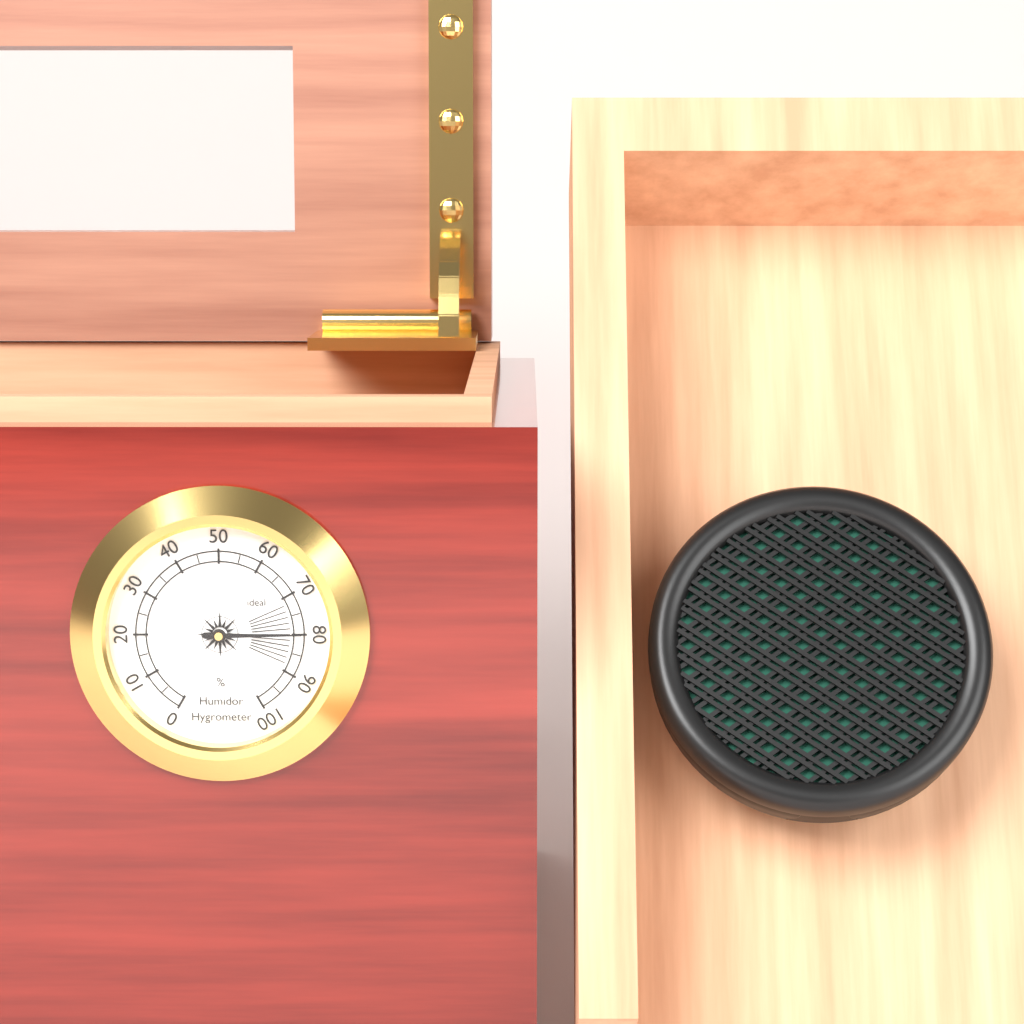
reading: 80 %
